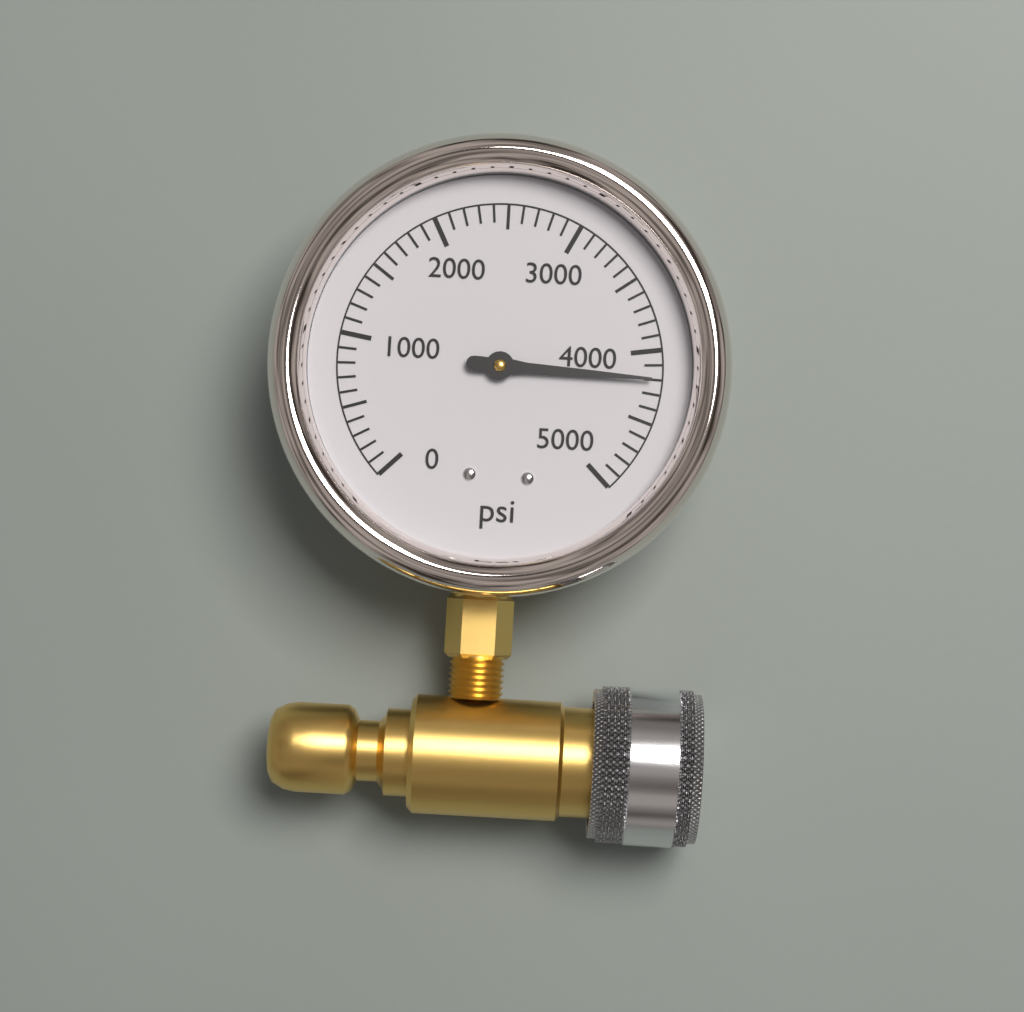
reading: 4200 psi
